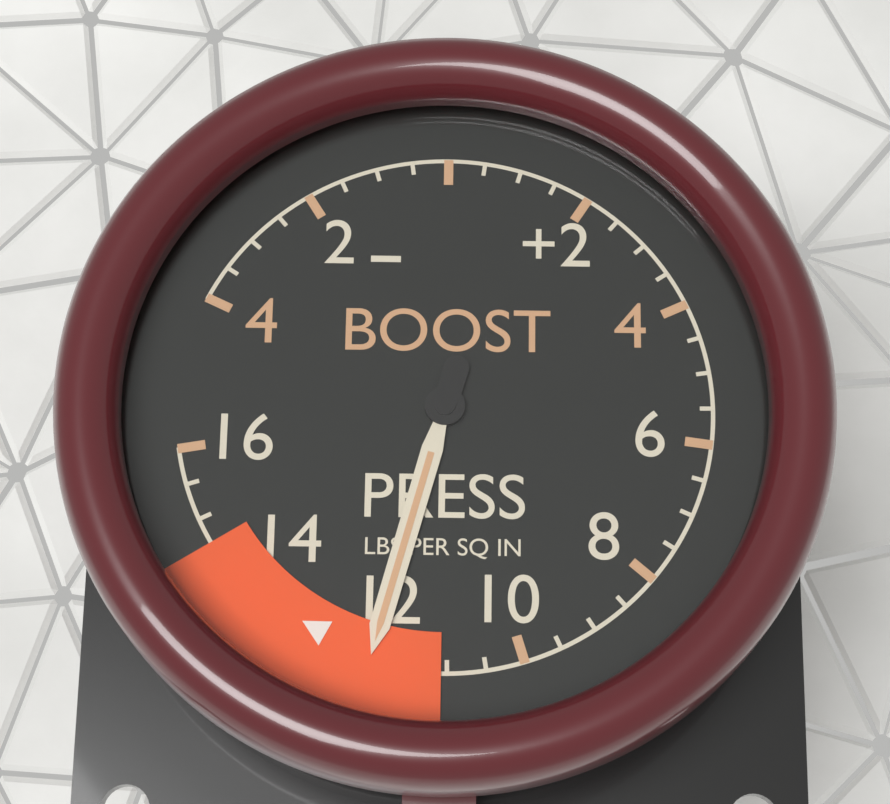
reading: 12.0 psi
